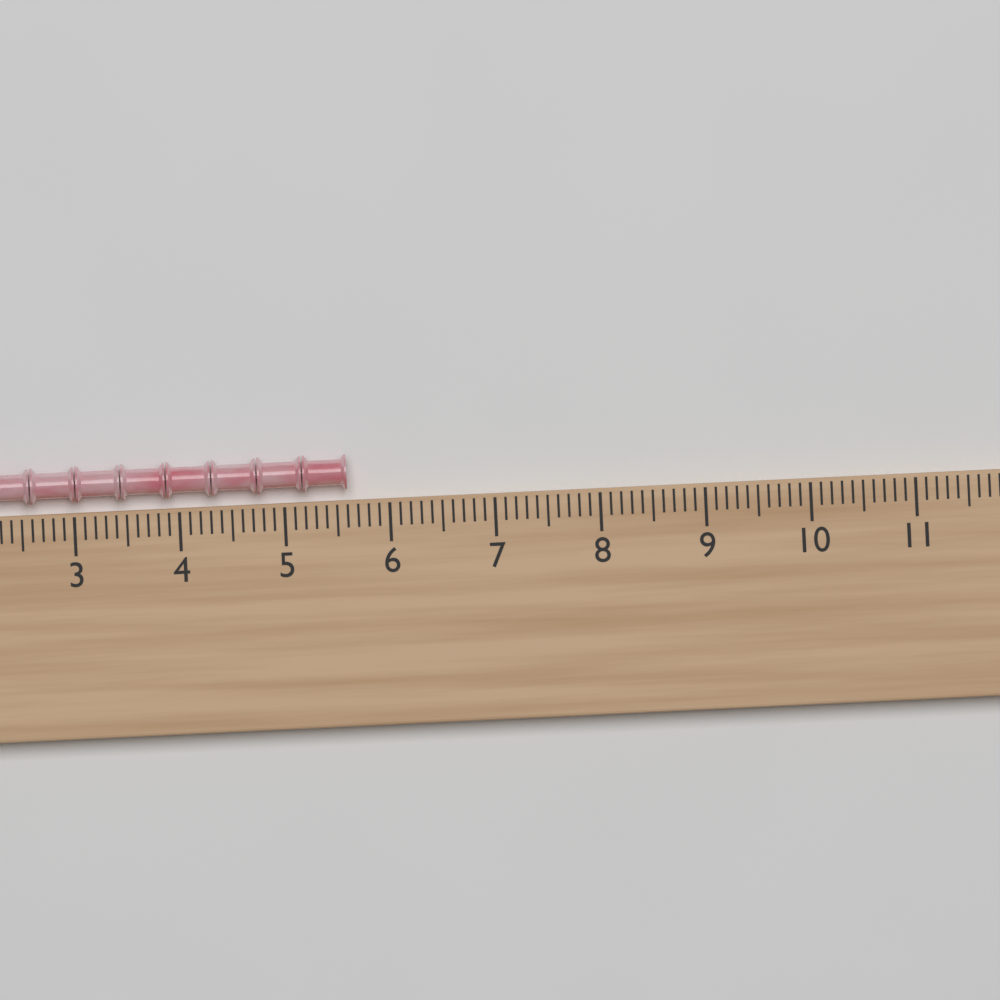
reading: 5.6 (no unit)
